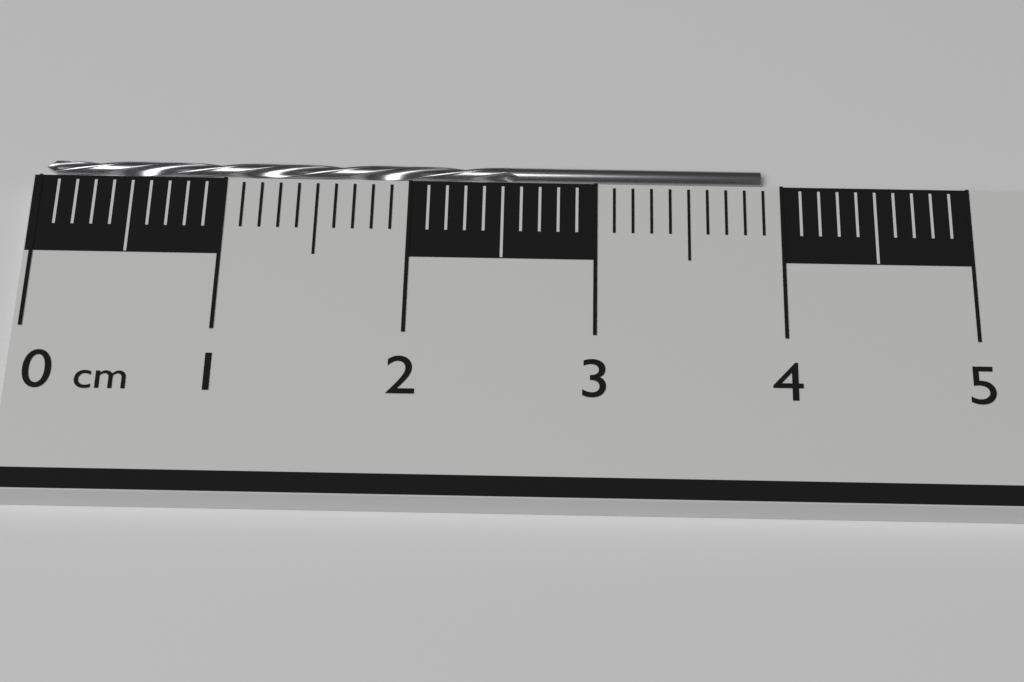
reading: 3.9 cm
